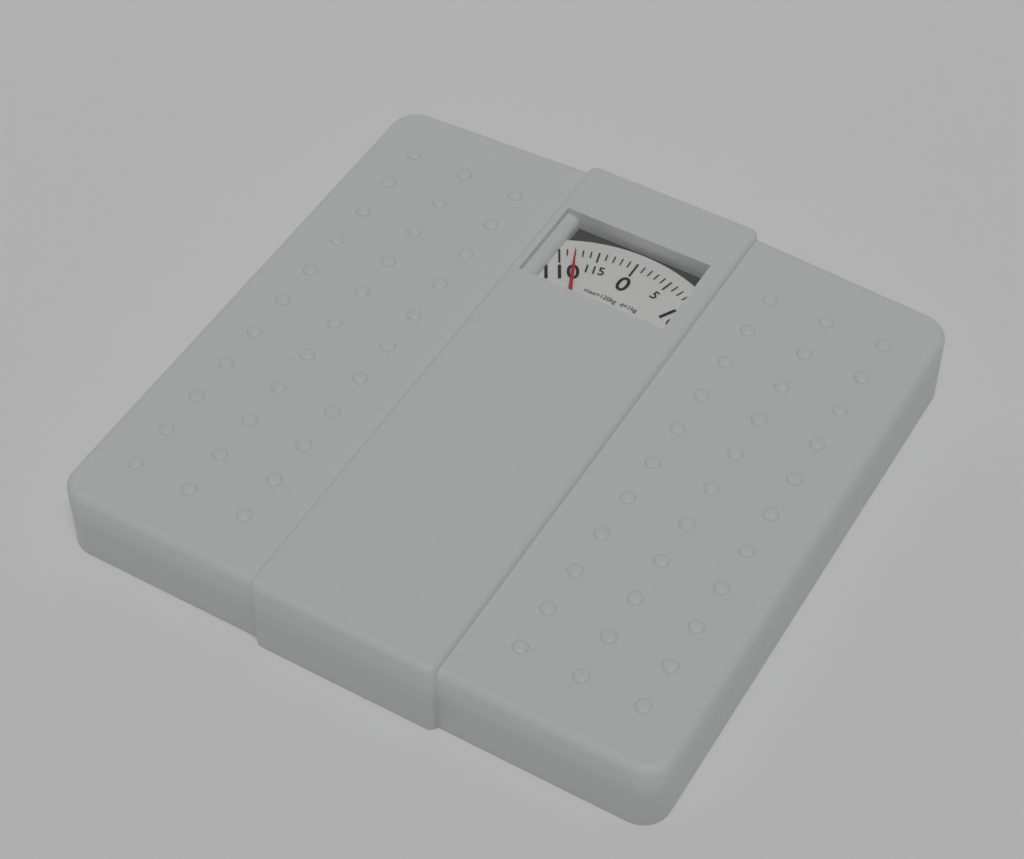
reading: 112 kg
